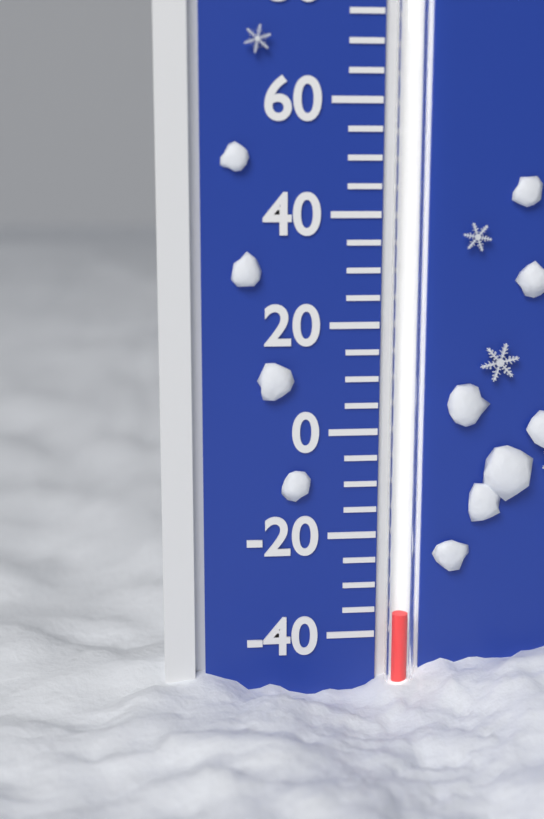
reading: -35 °F
